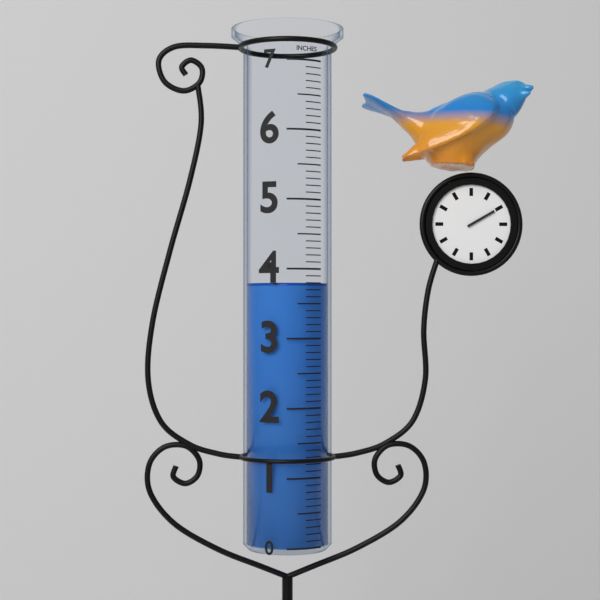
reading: 3.8 in
